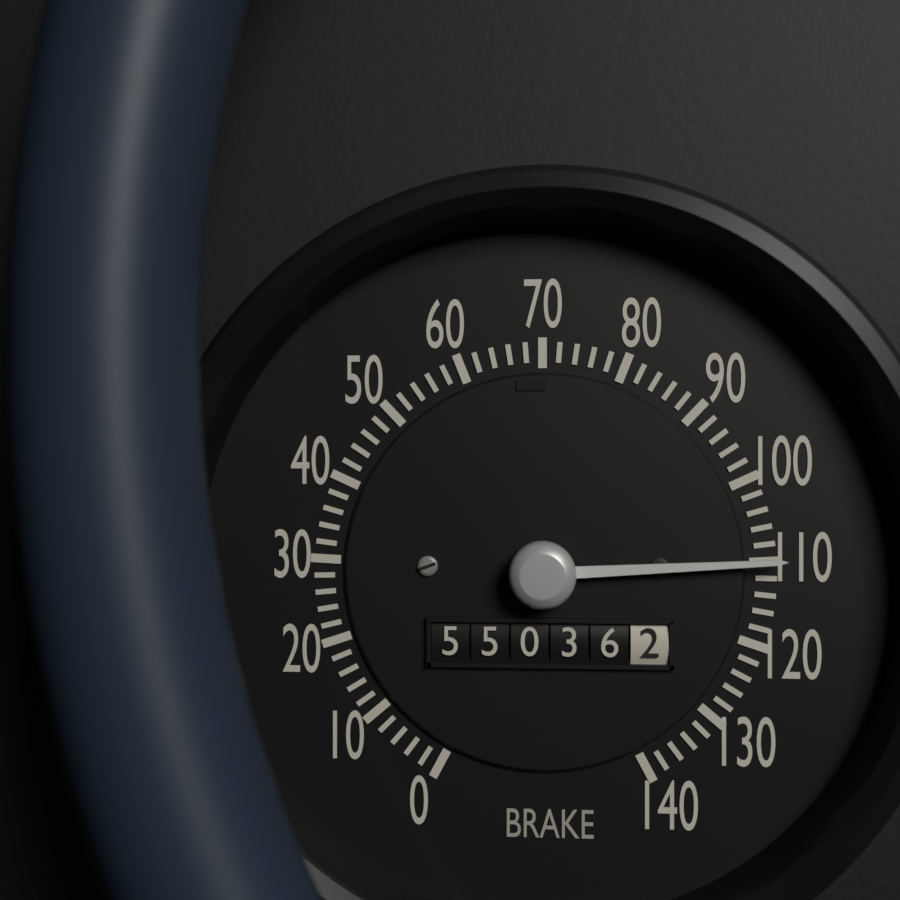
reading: 110 (no unit)
